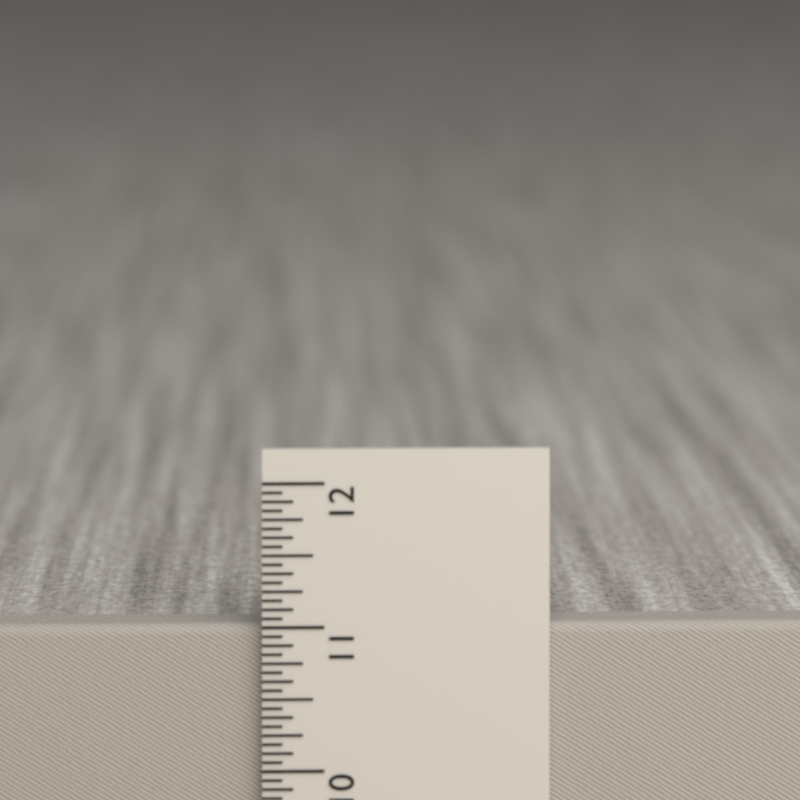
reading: 11.0000 in
